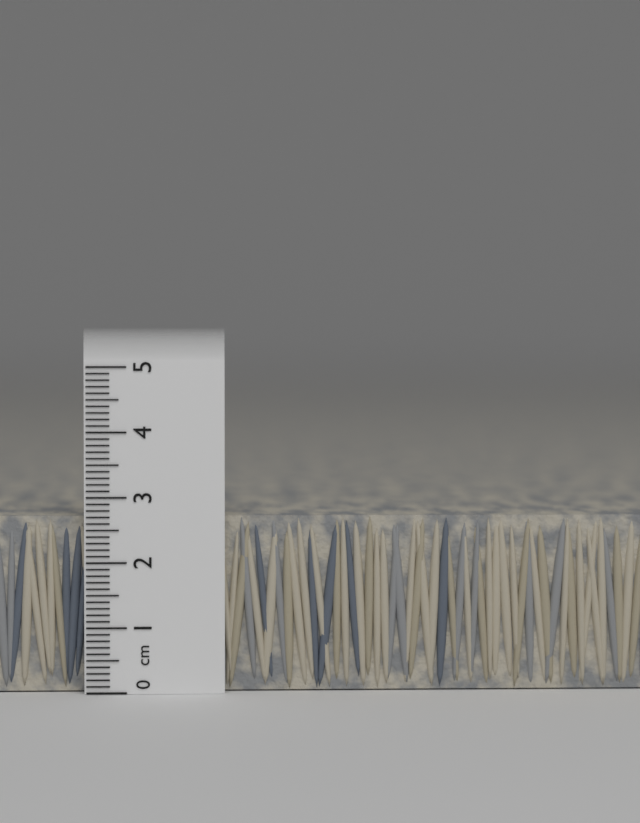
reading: 2.7 cm
